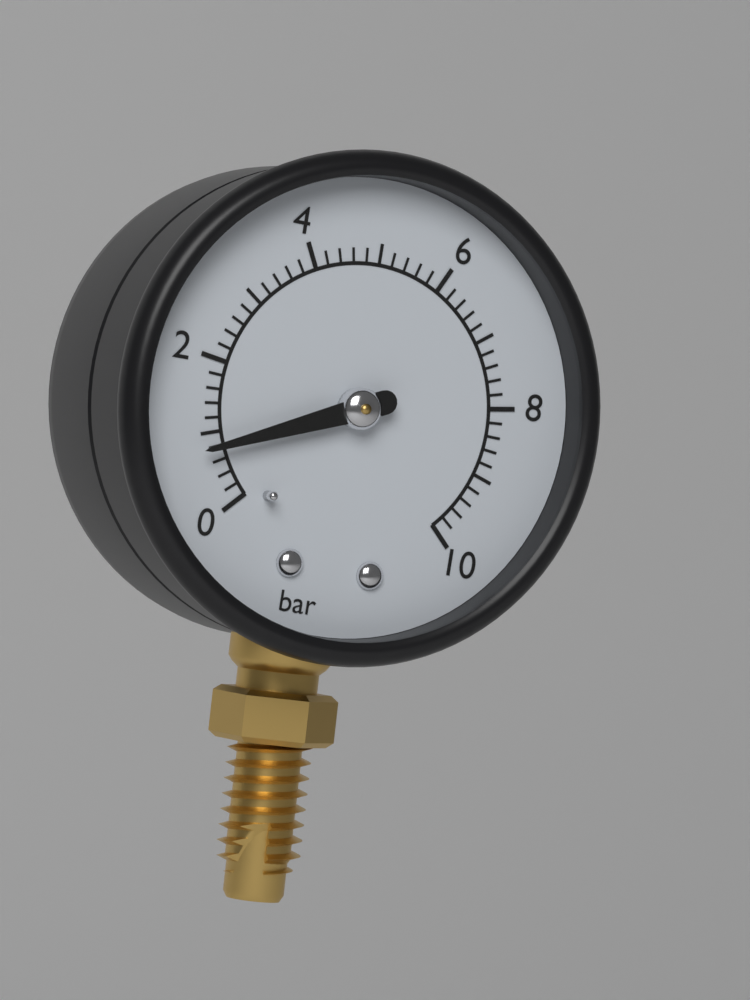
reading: 0.8 bar
